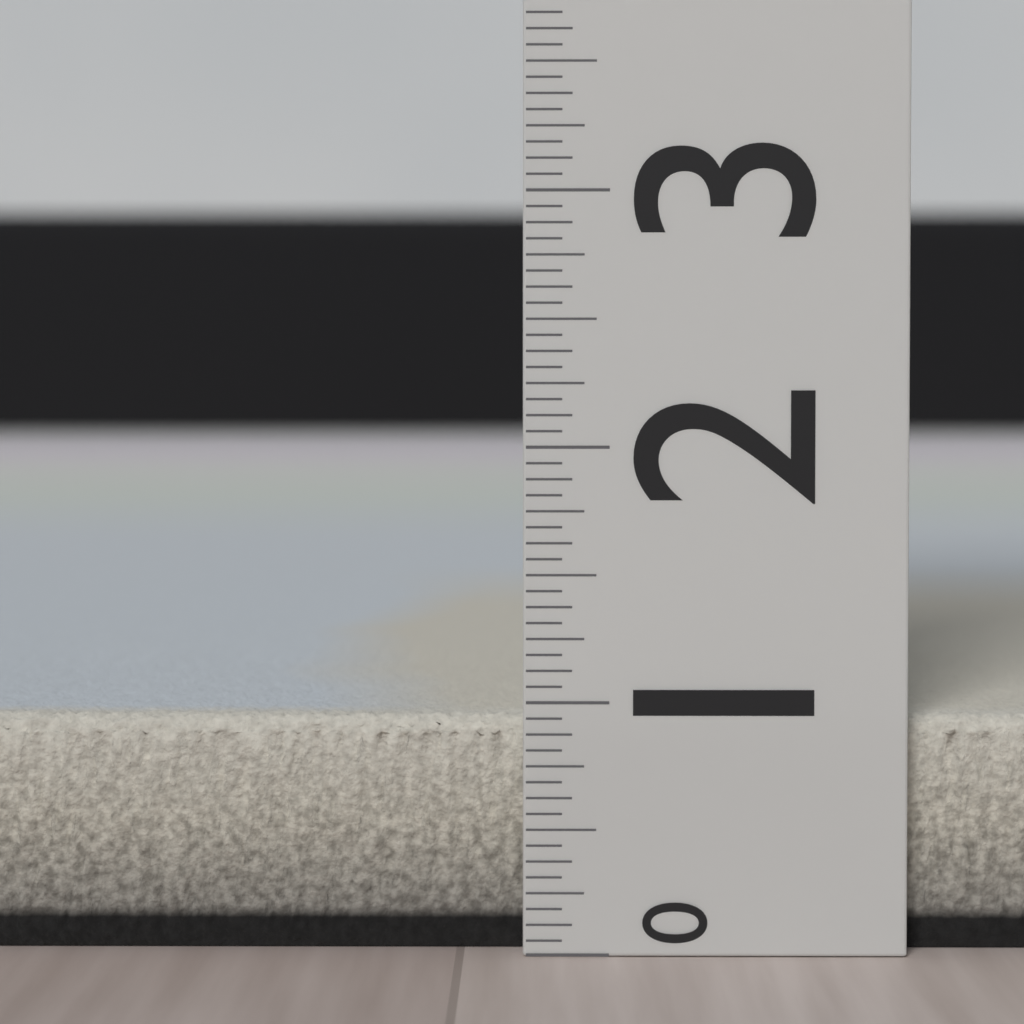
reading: 0.9375 (no unit)
